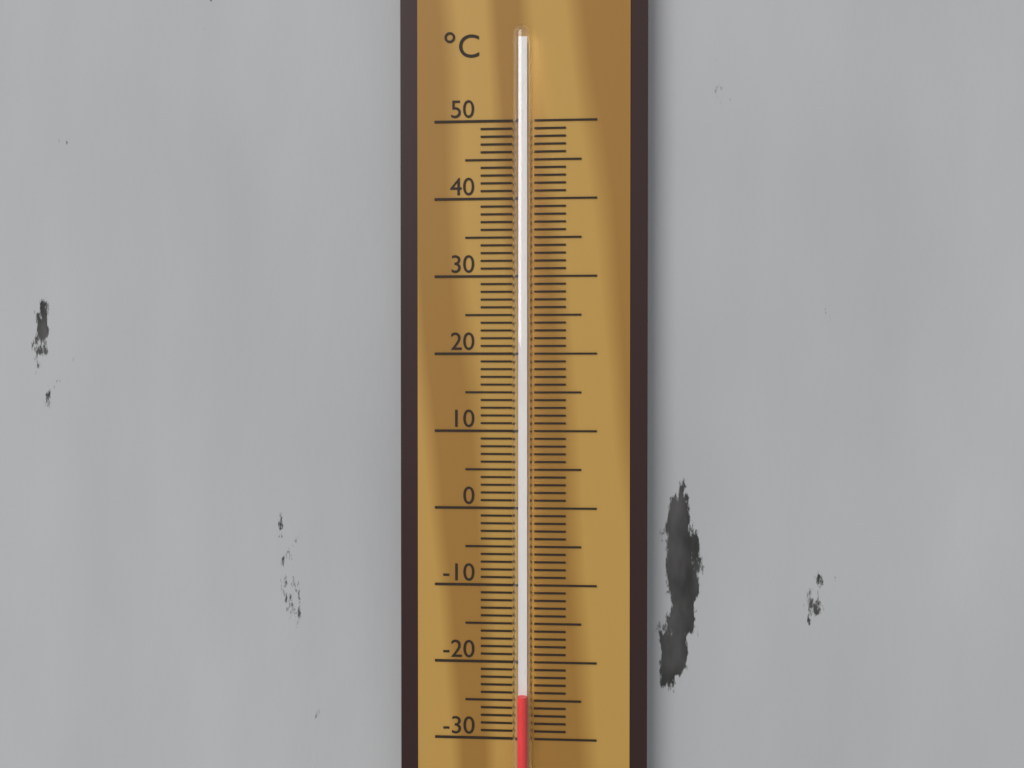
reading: -24 °C
